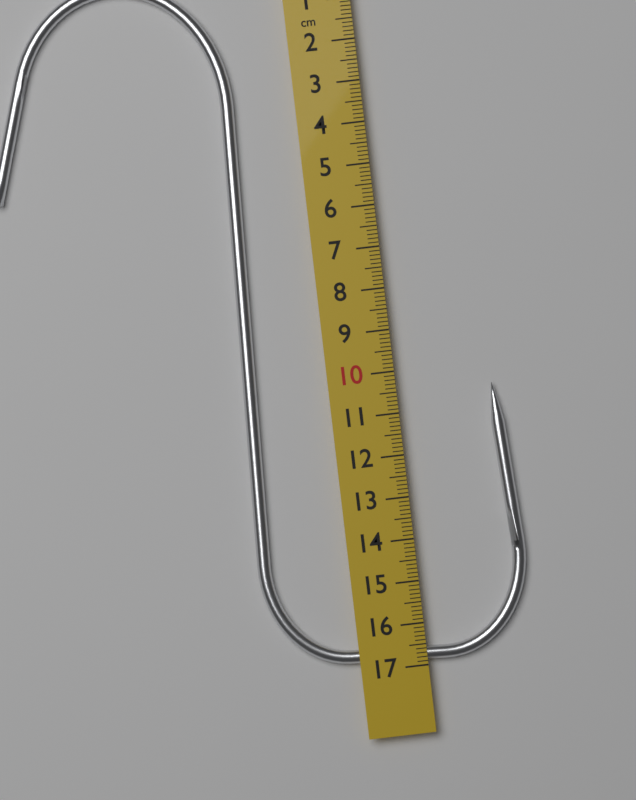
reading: 16.9 cm
